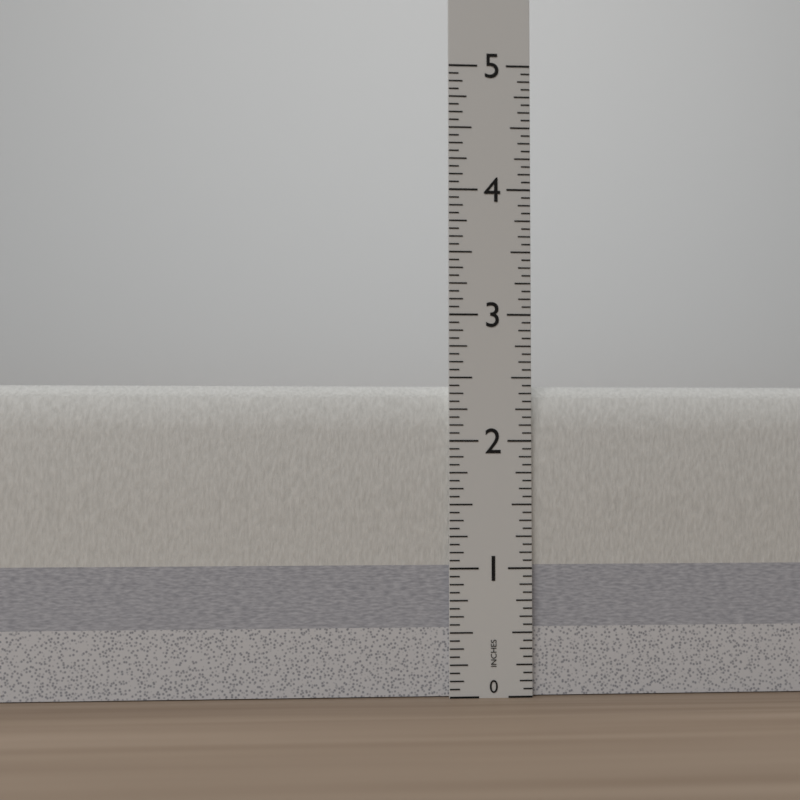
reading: 2.4375 in
